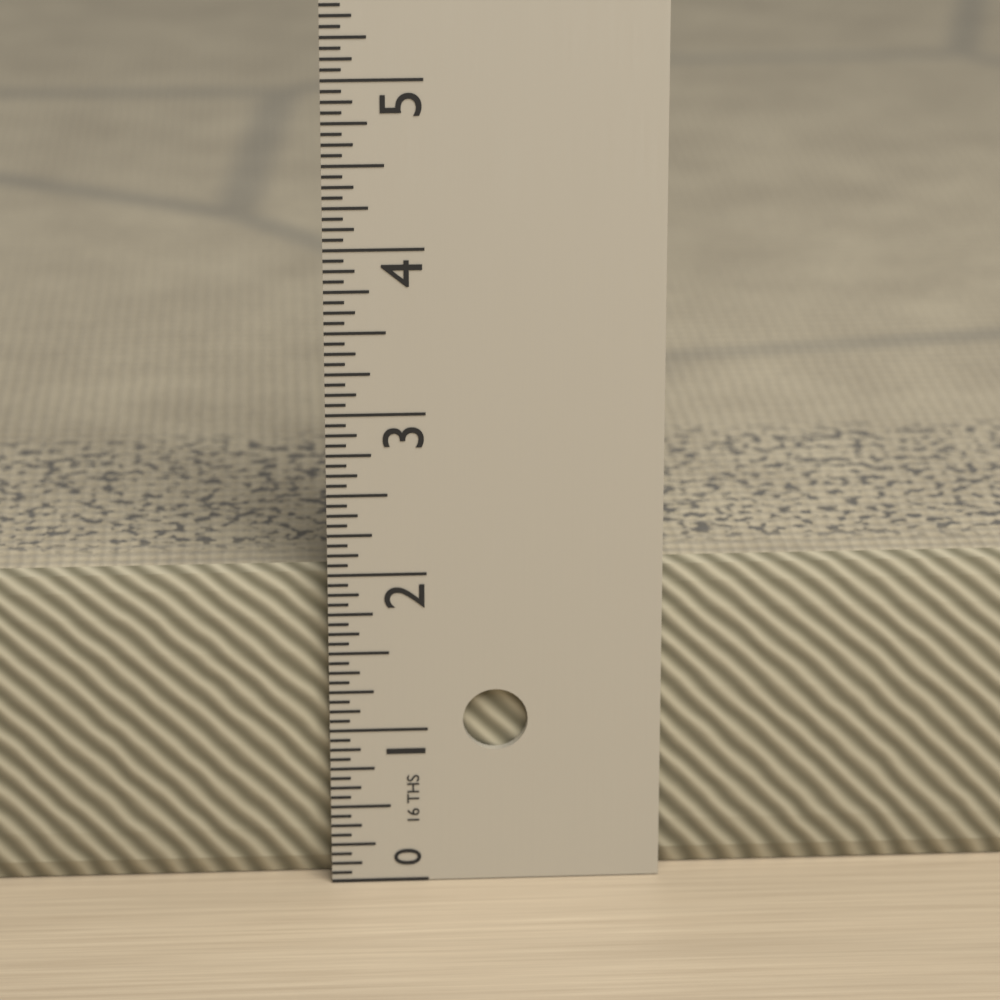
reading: 2.0000 in
